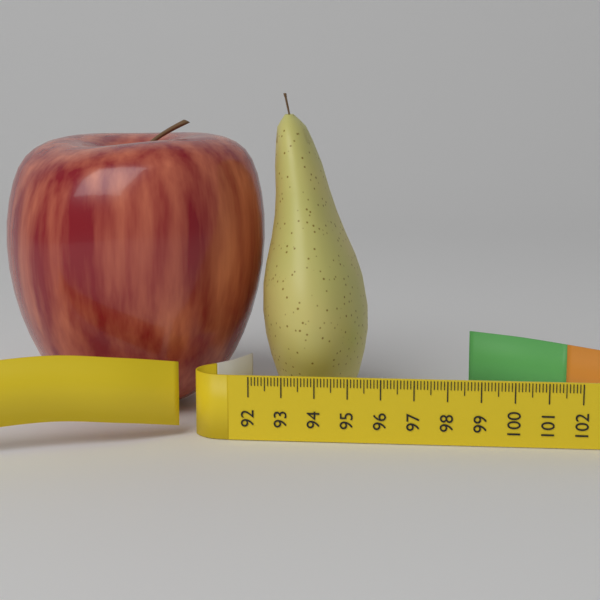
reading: 95.4 (no unit)
